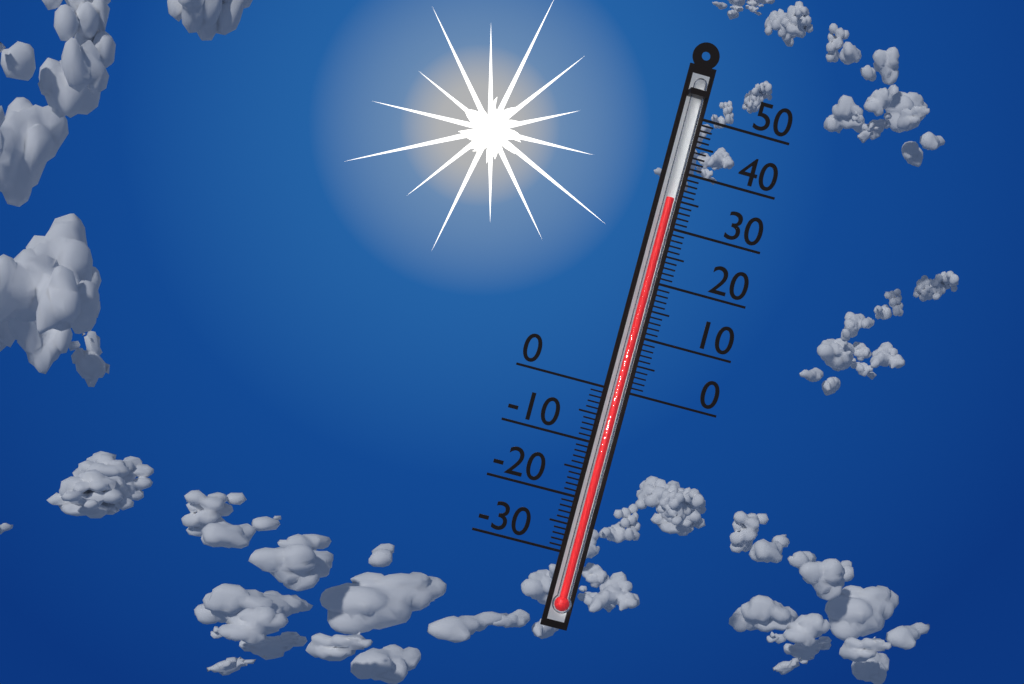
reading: 35 (no unit)
